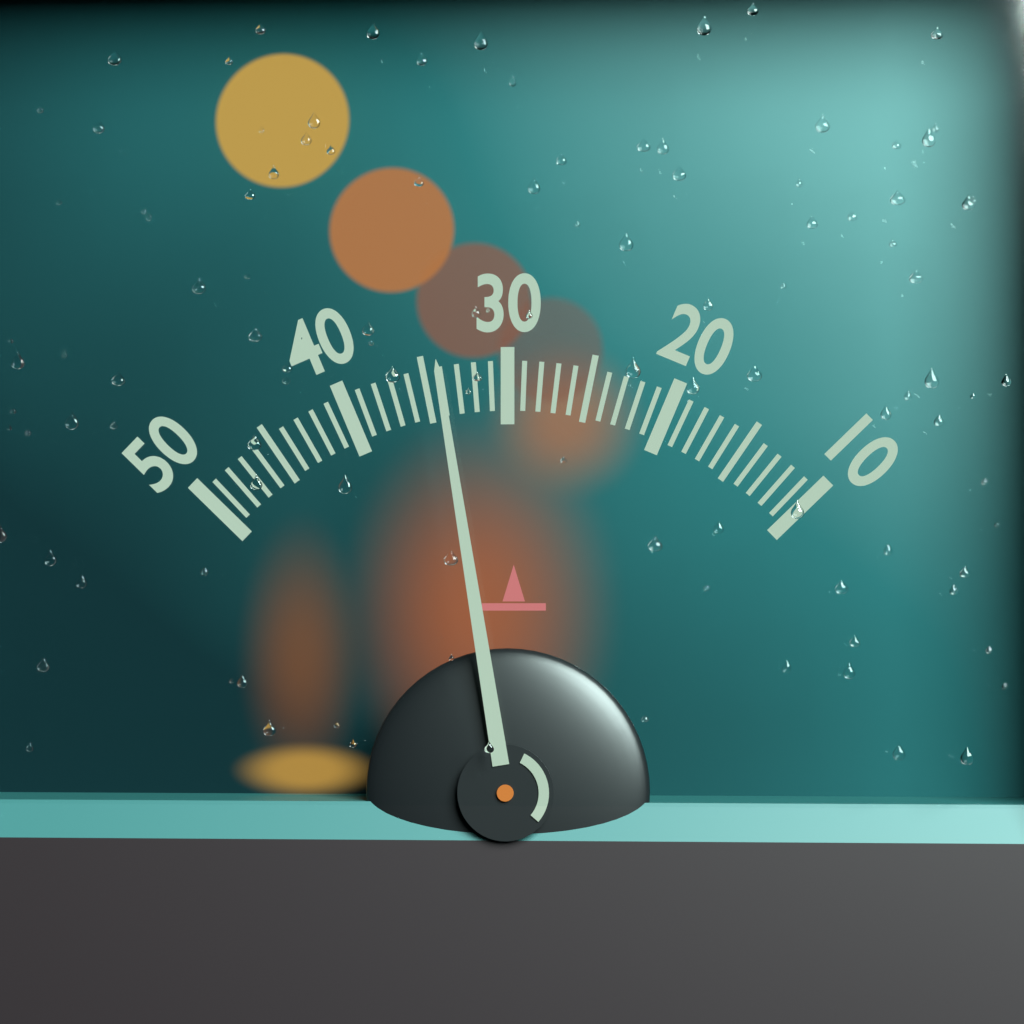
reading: 34 (no unit)
